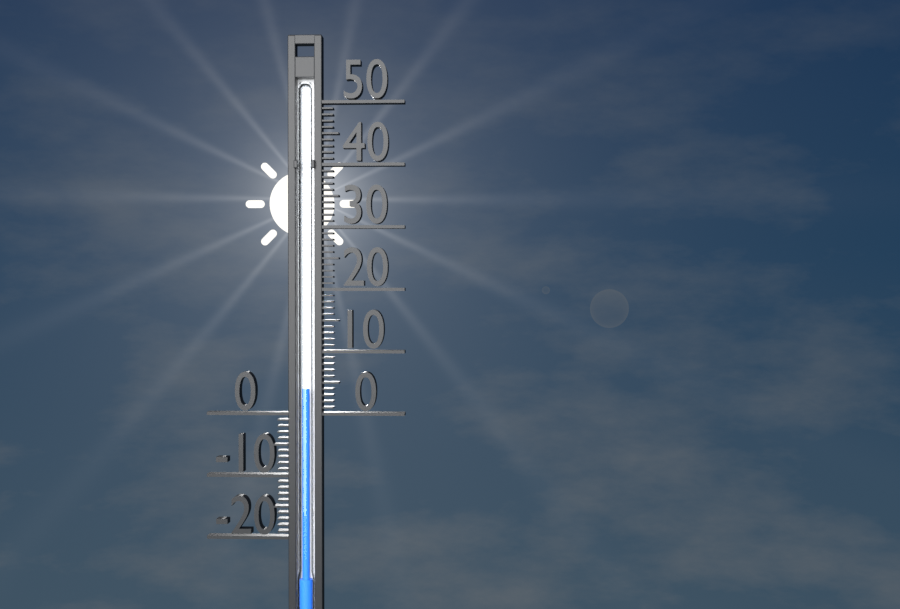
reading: 4 (no unit)
